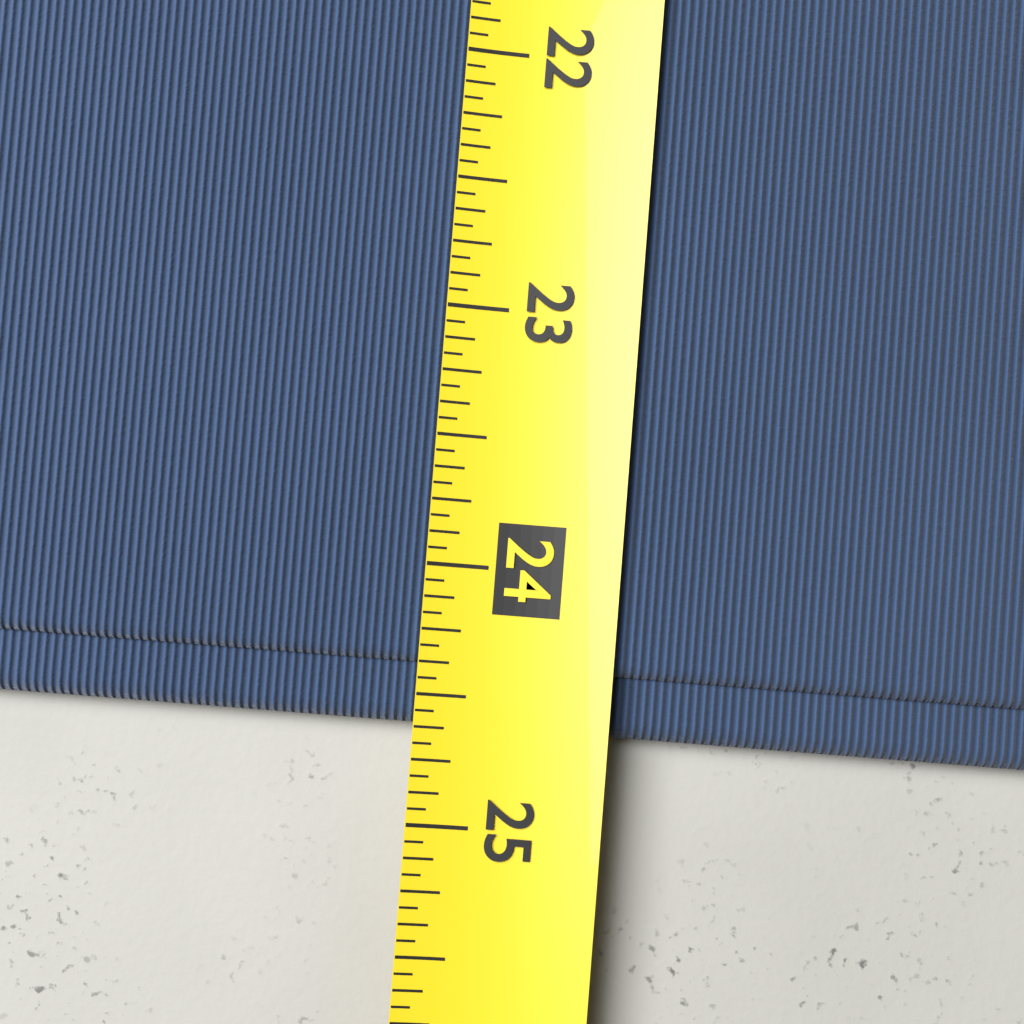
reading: 24.6250 (no unit)
